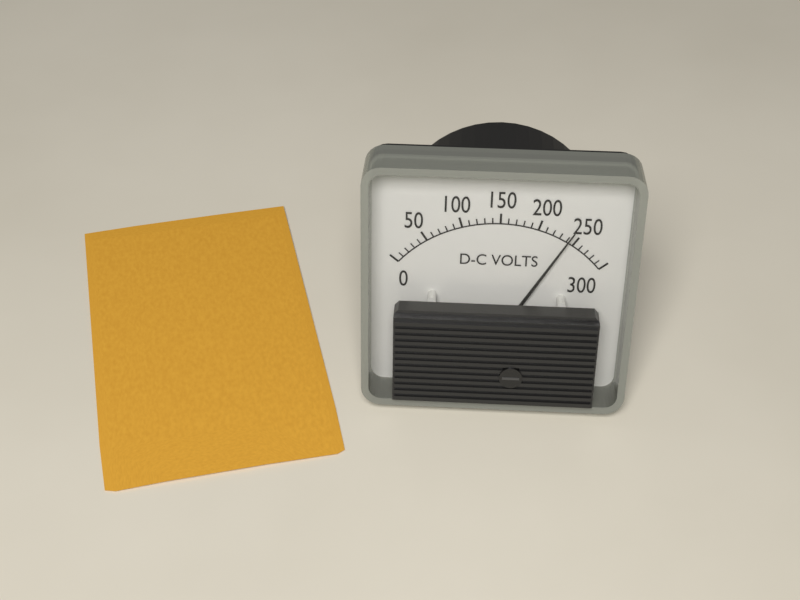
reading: 240 V
